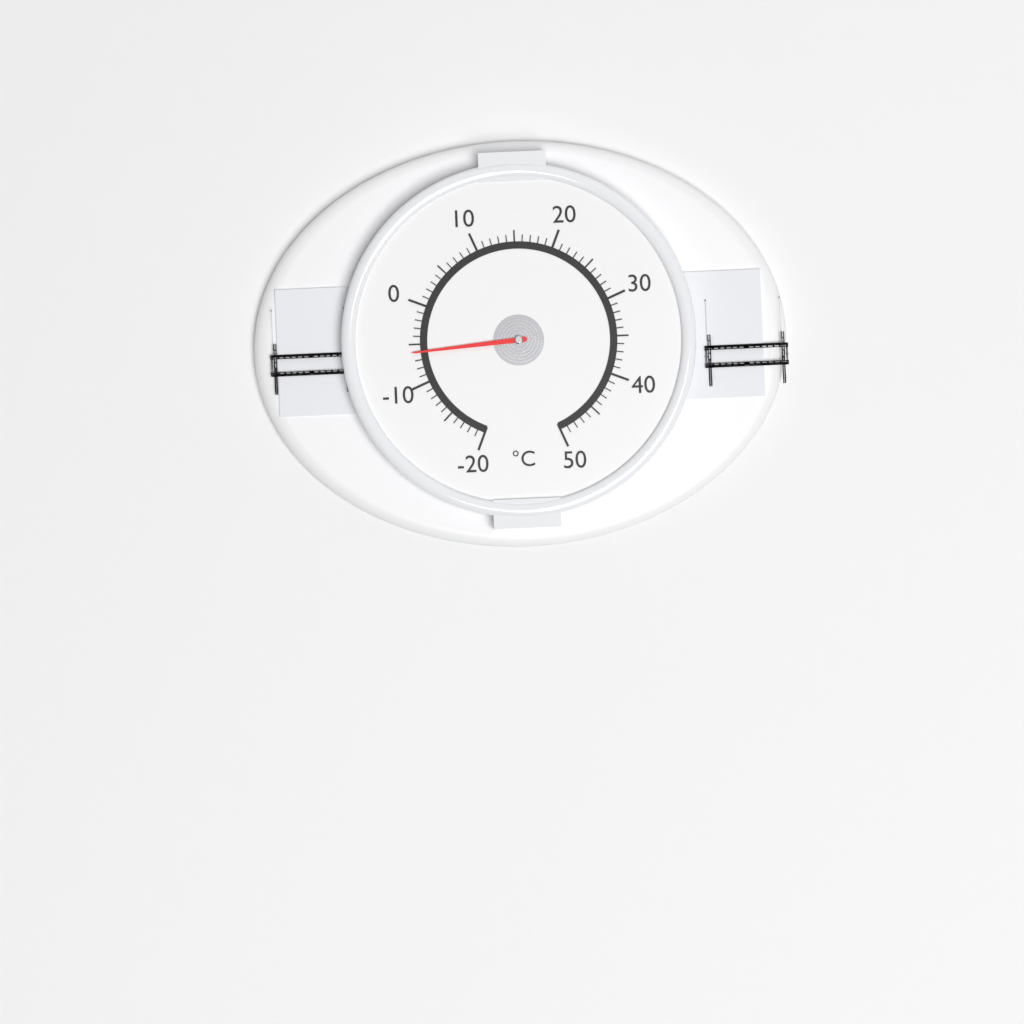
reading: -6 °C
